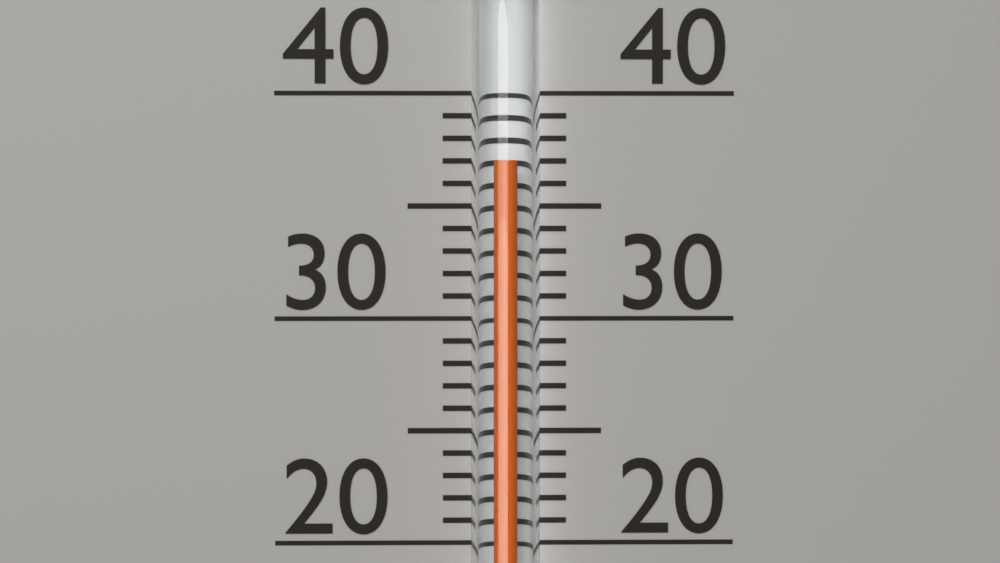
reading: 37 (no unit)
